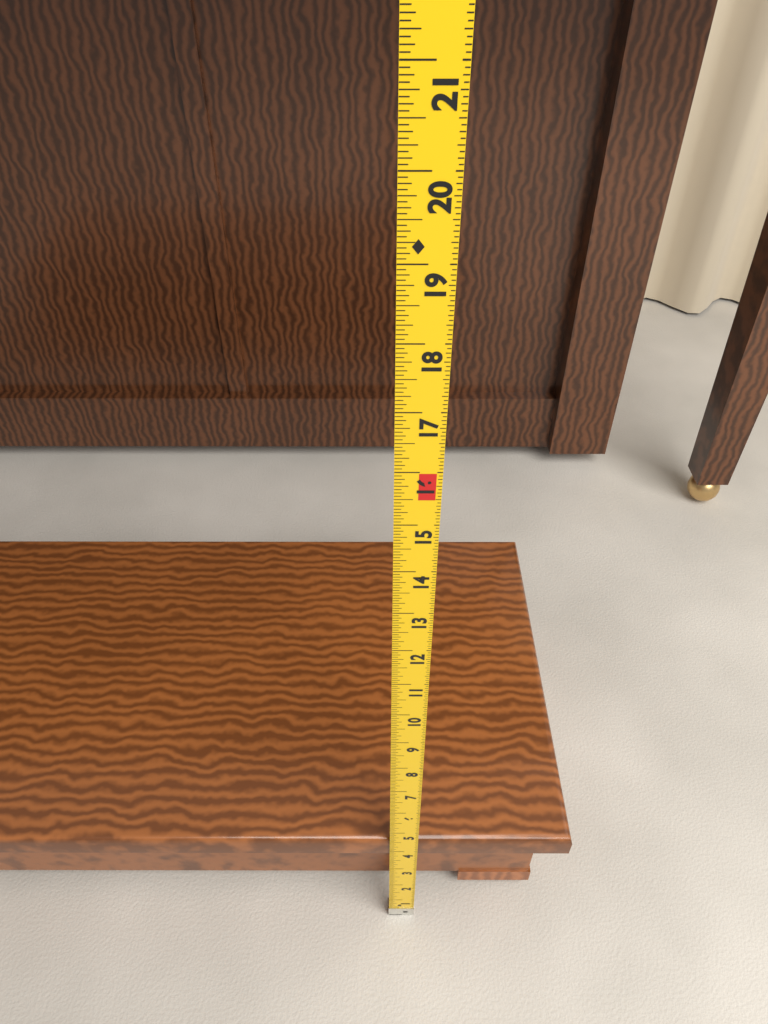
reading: 4.5000 in
